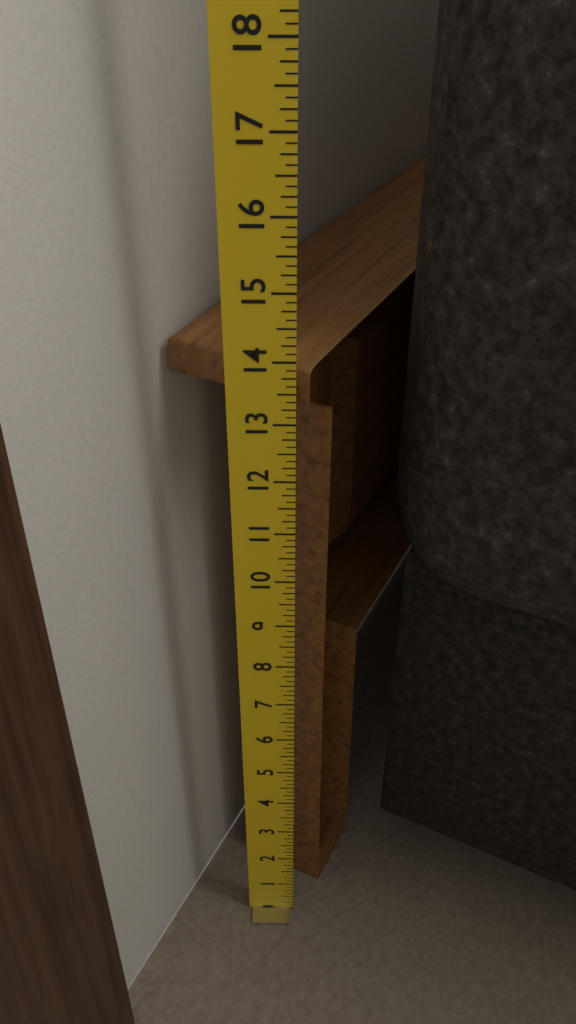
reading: 13.875 in
